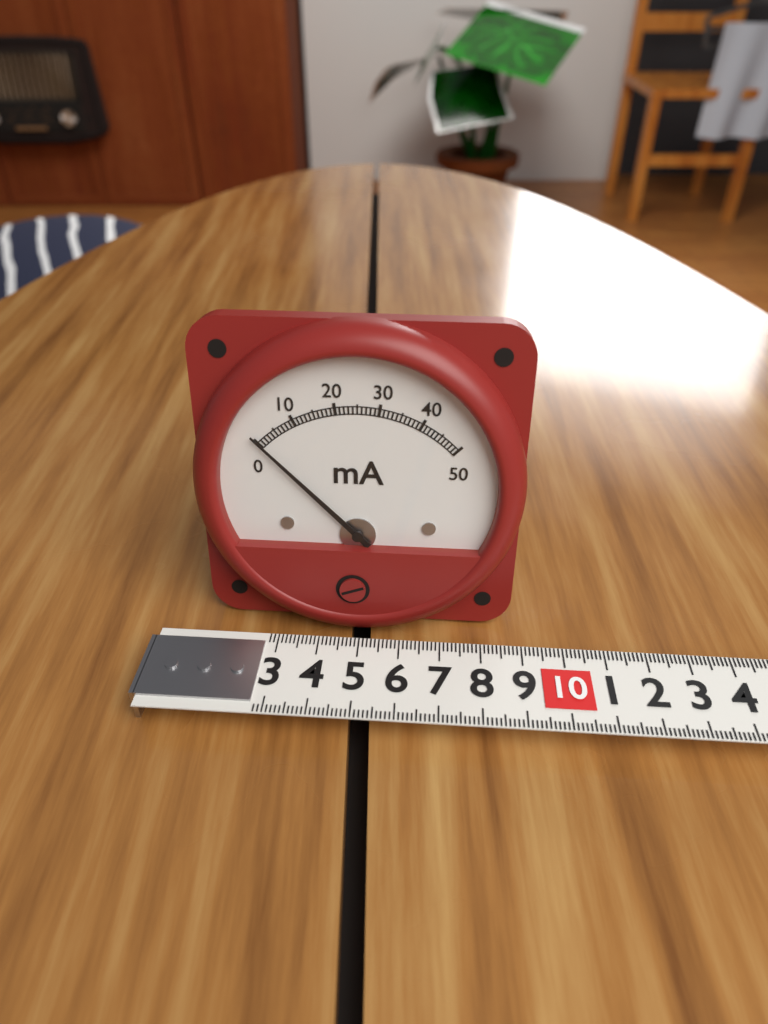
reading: 0 mA
